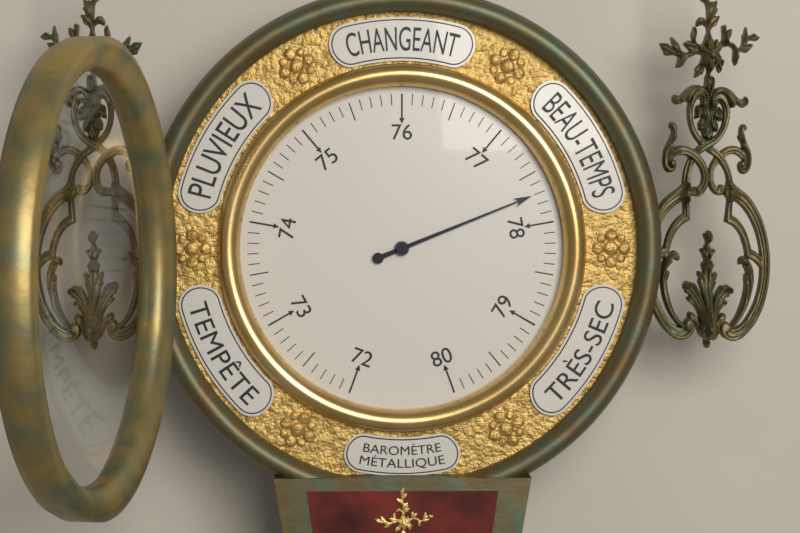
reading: 77.7 (no unit)
